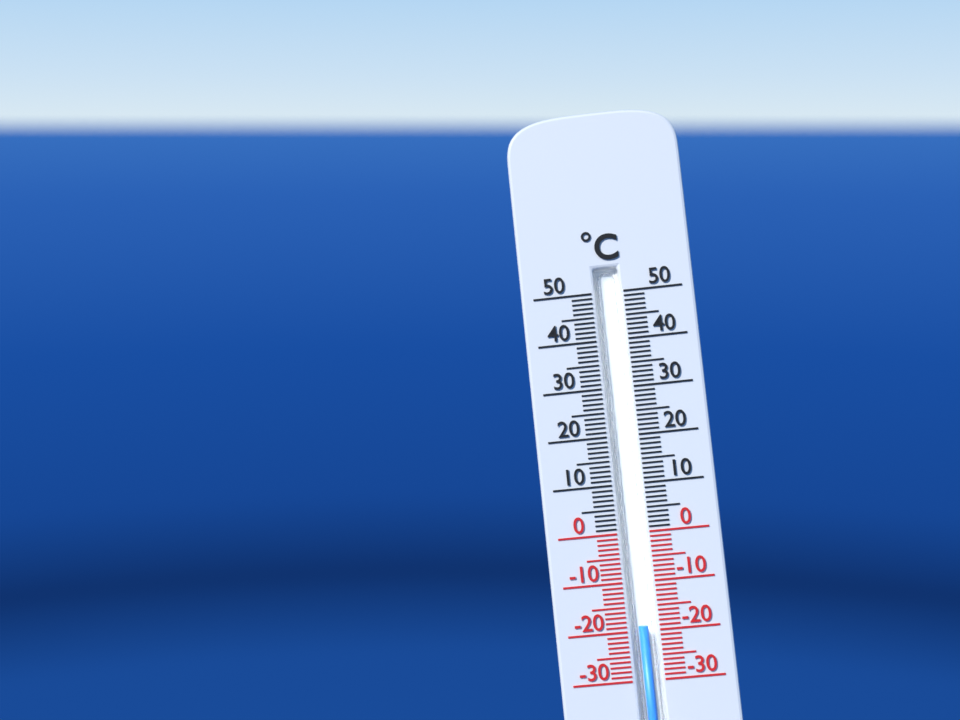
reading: -19 °C
